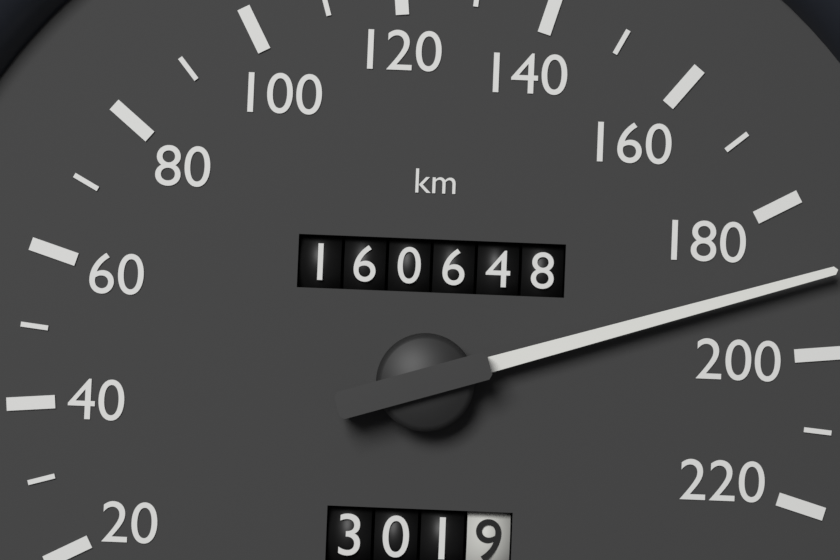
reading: 190 km/h
